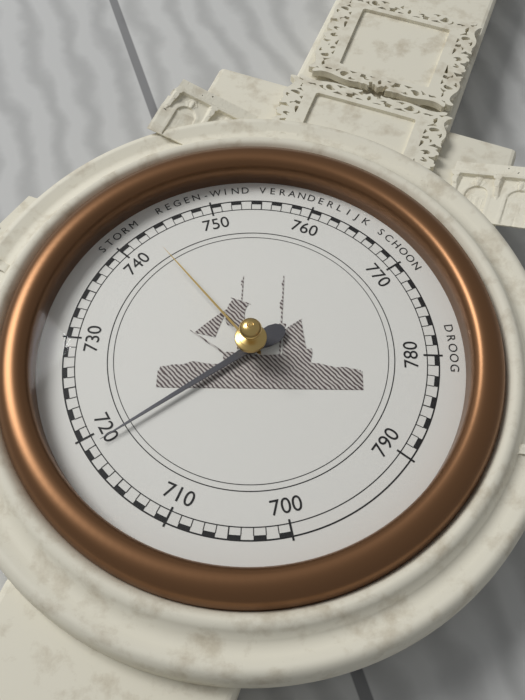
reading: 719 mmHg
